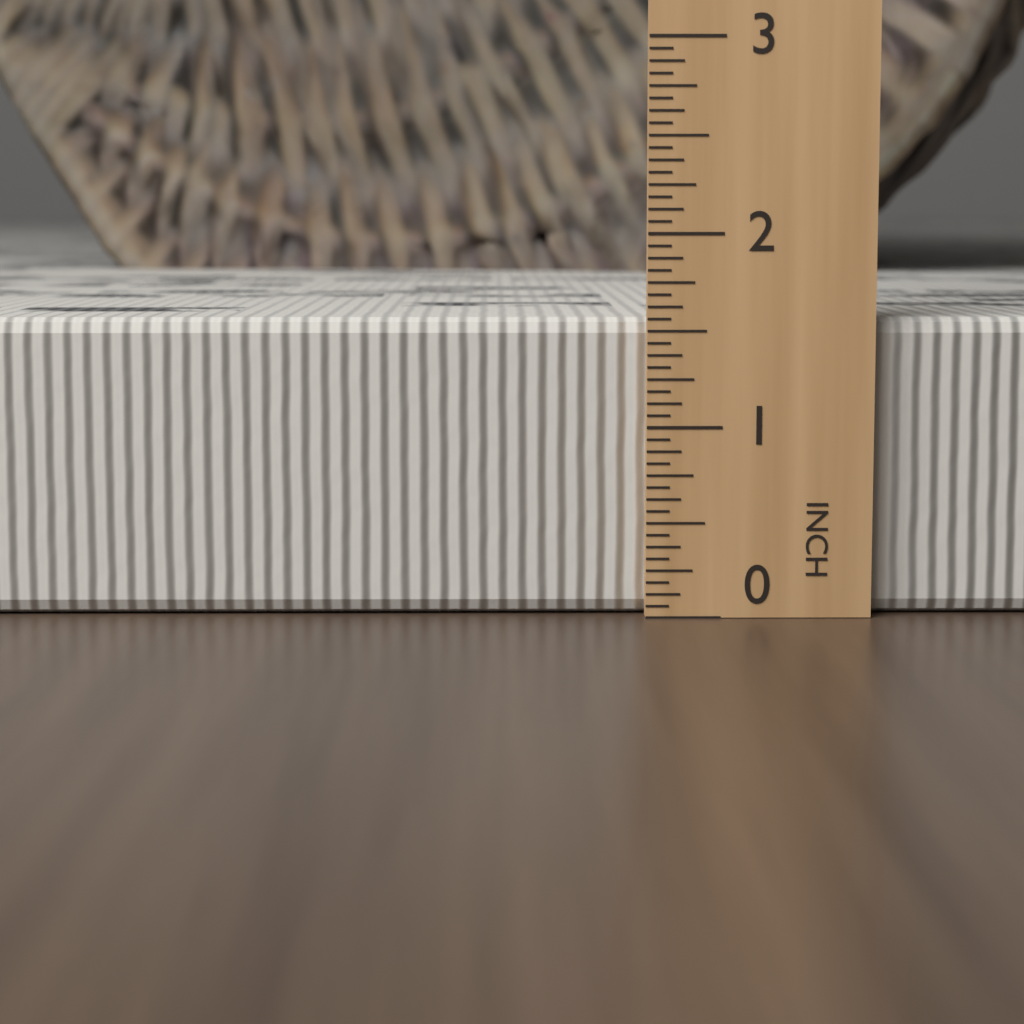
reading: 1.5625 in
